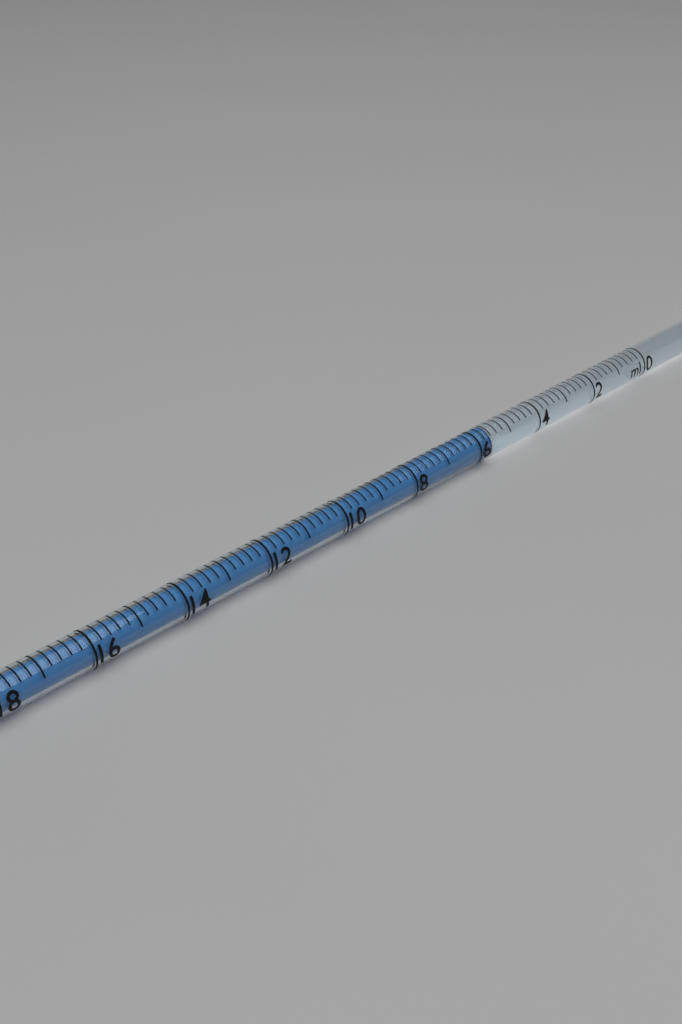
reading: 5.6 ml
